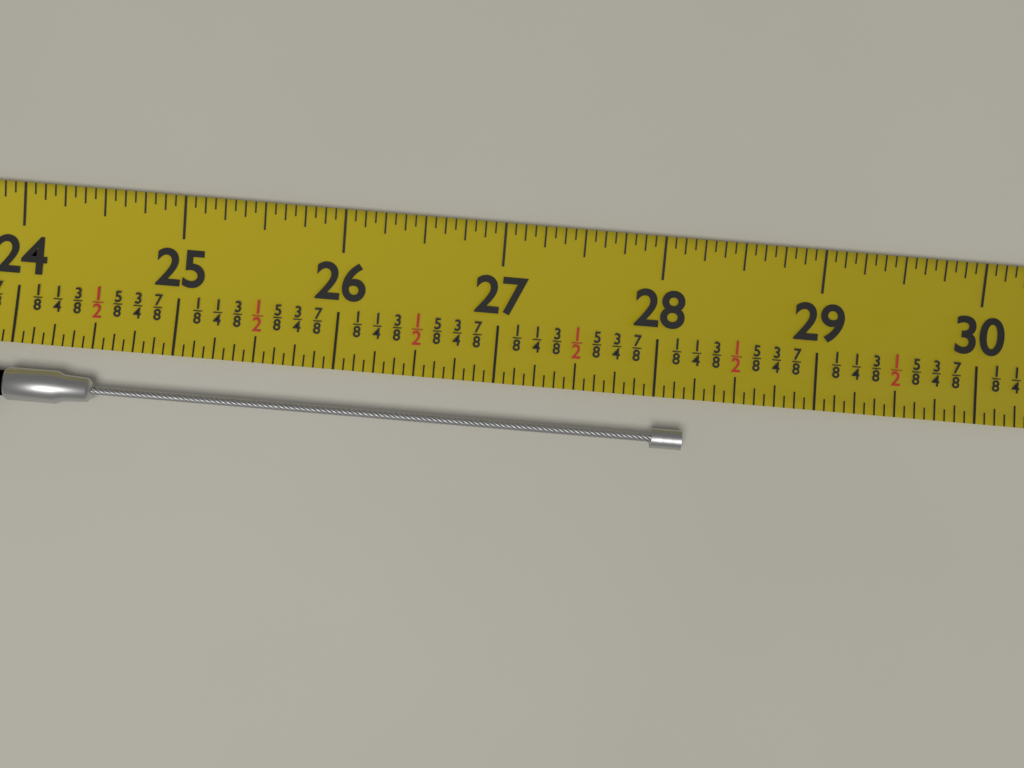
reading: 28.1875 (no unit)
